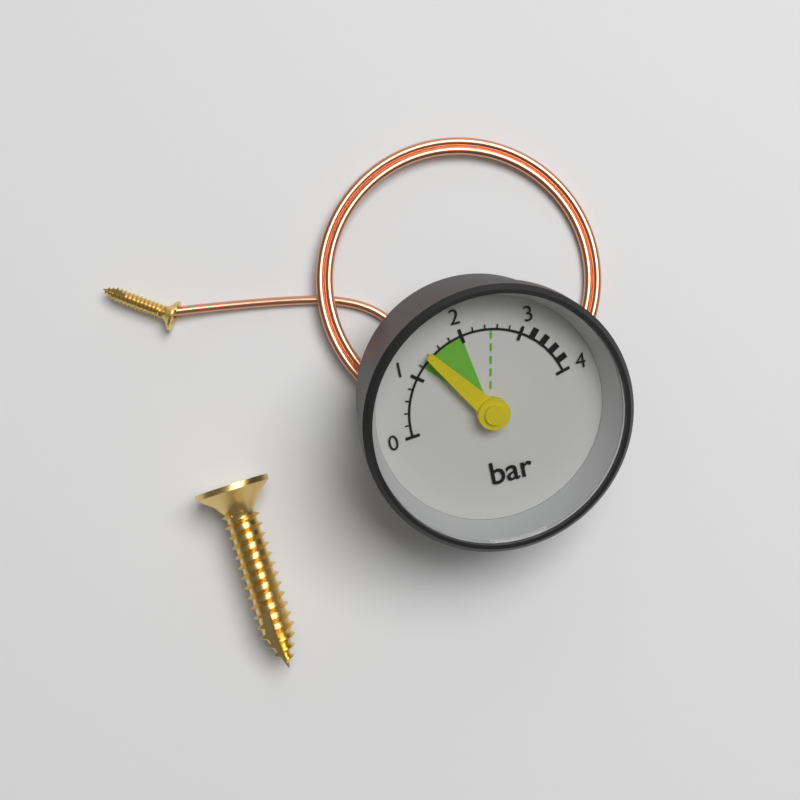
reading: 1.4 bar
